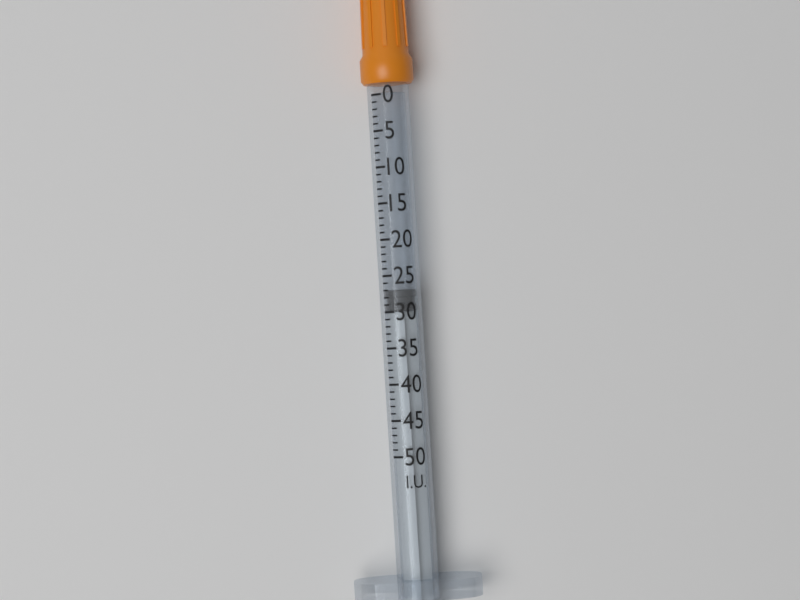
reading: 27 I.U.
